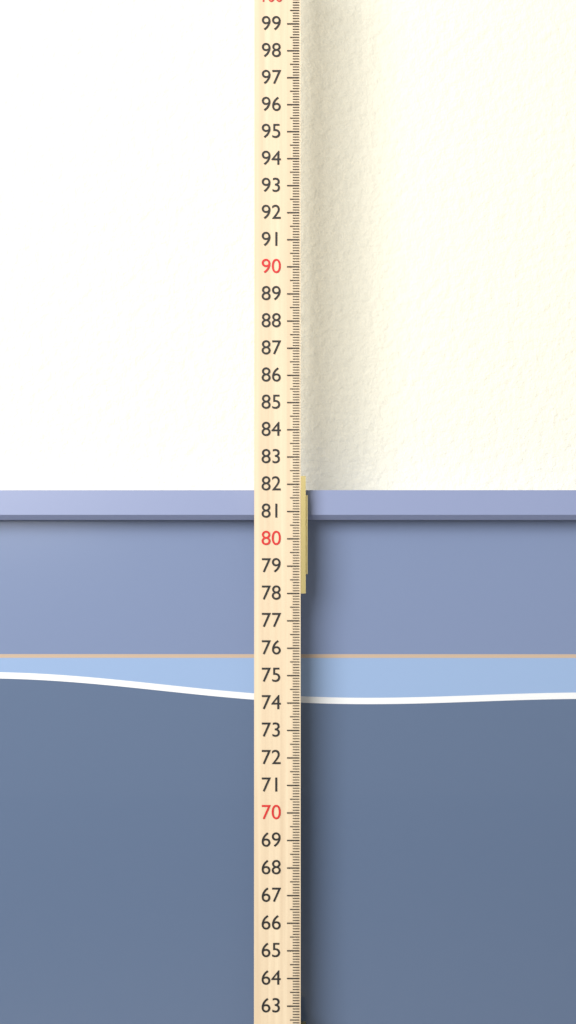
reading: 81.8 cm
